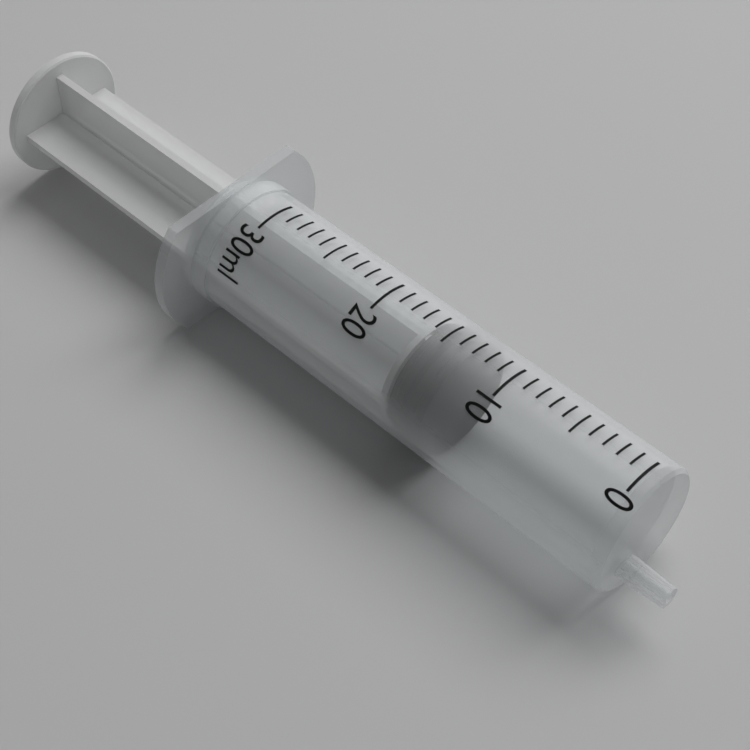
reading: 13 ml
